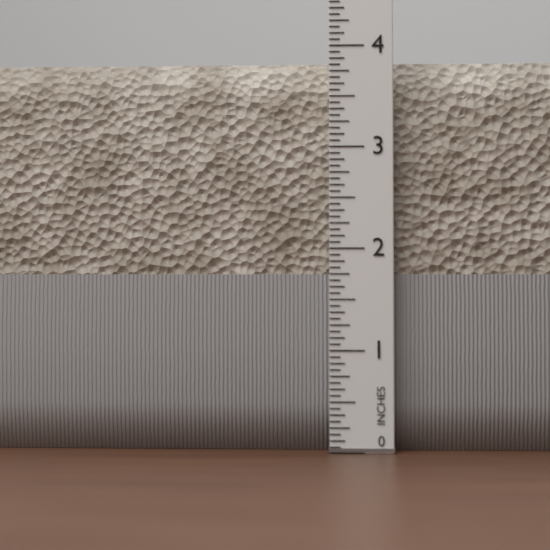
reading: 3.8750 in
